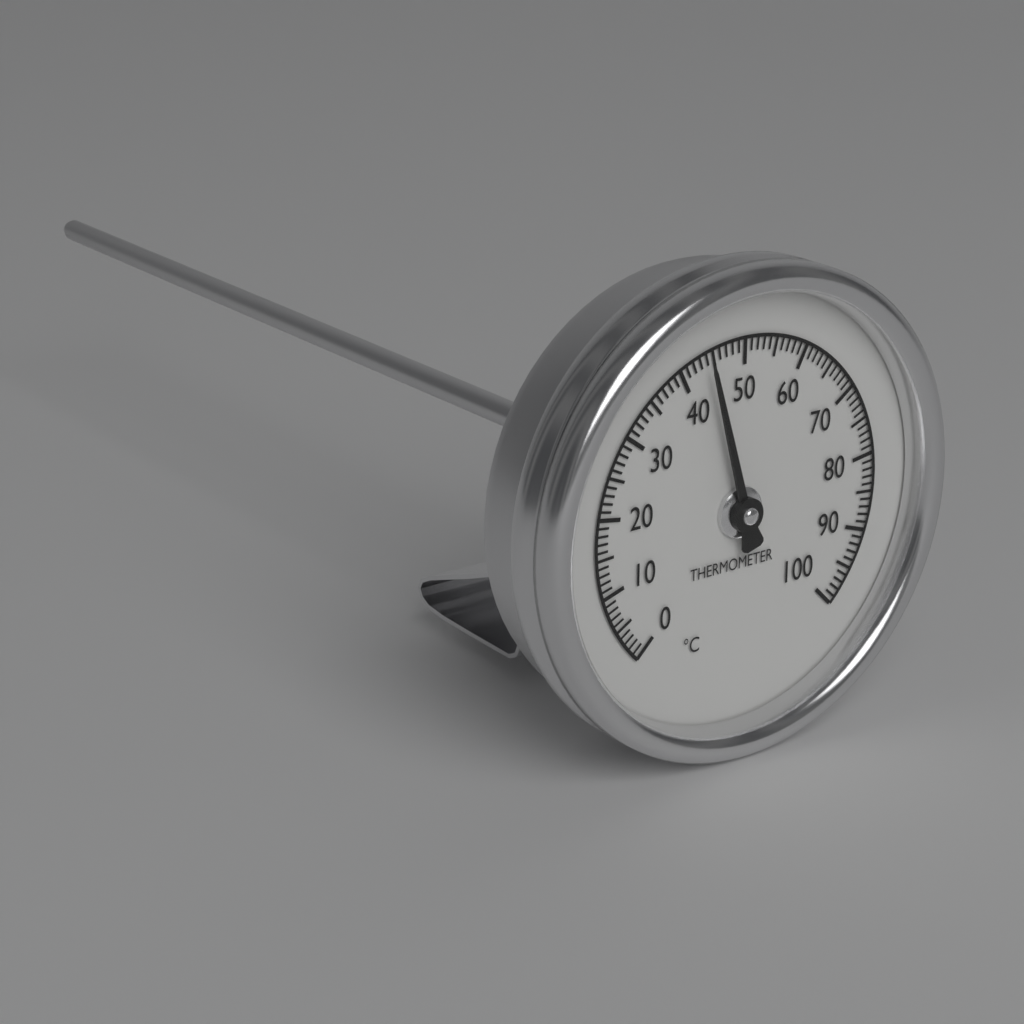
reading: 44 °C
